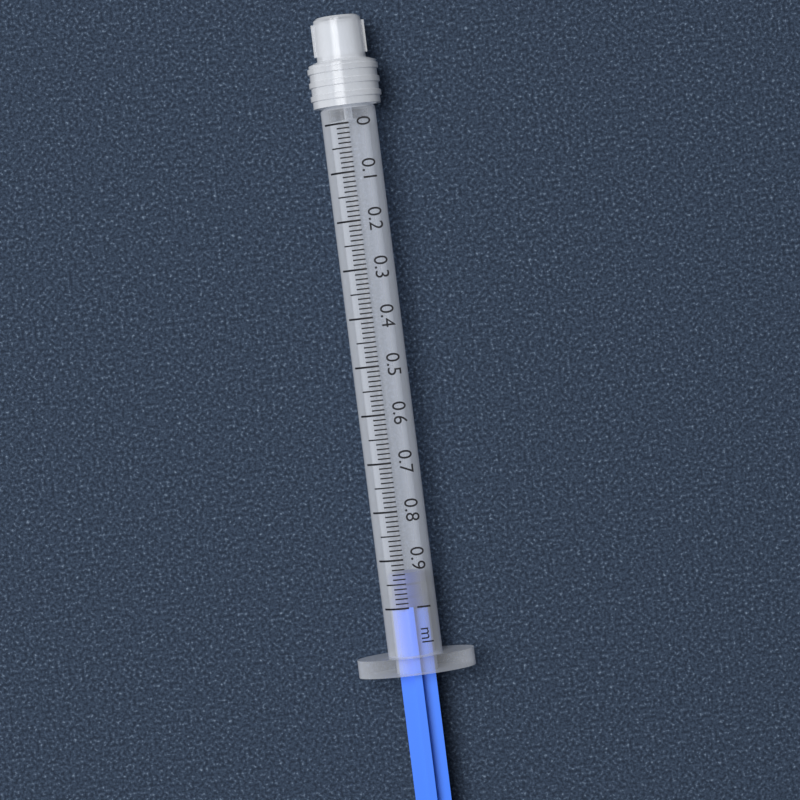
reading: 0.93 ml
